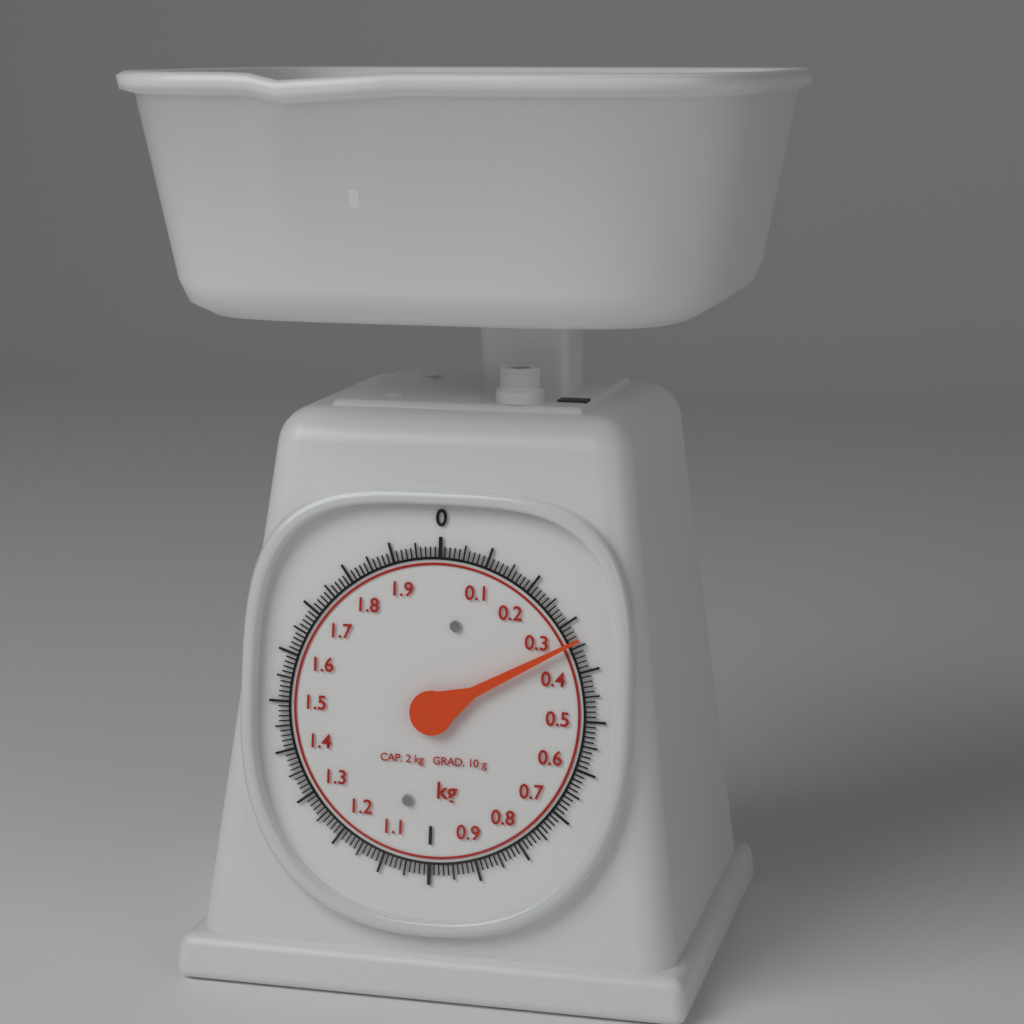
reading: 0.34 kg
